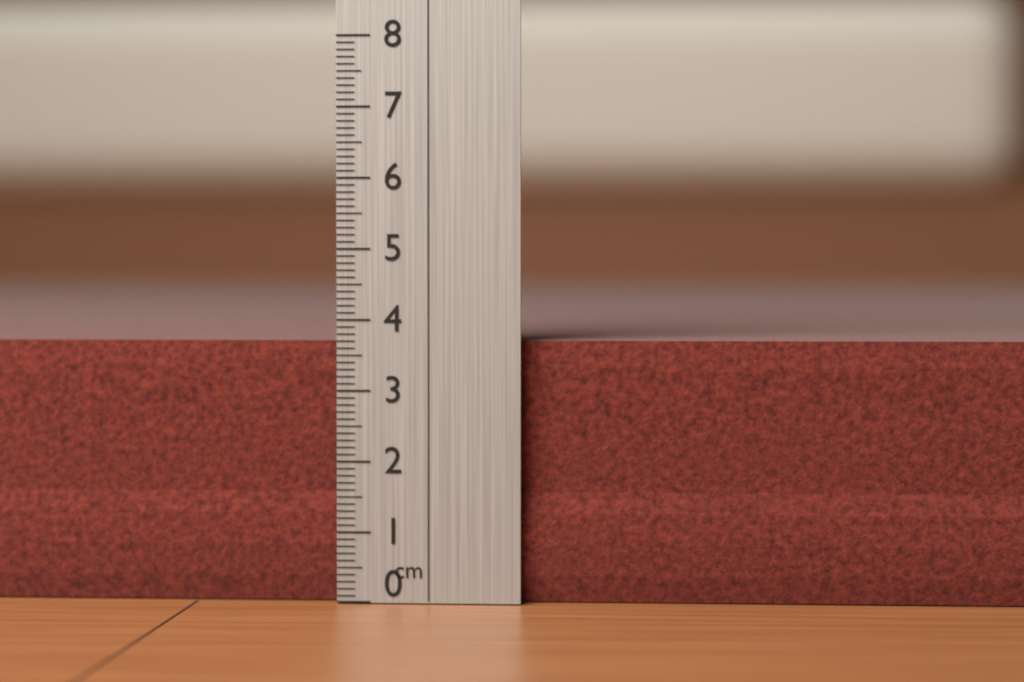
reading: 3.7 cm
